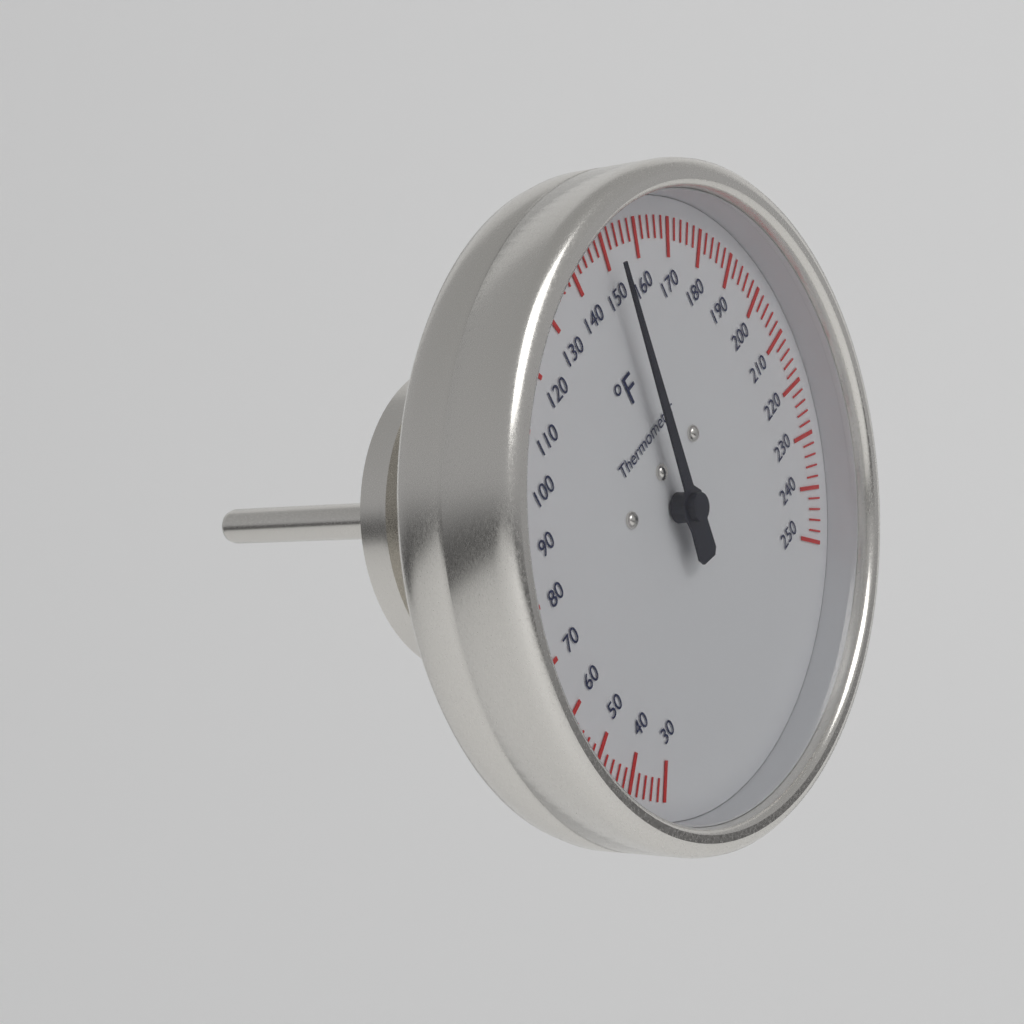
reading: 150 °F
